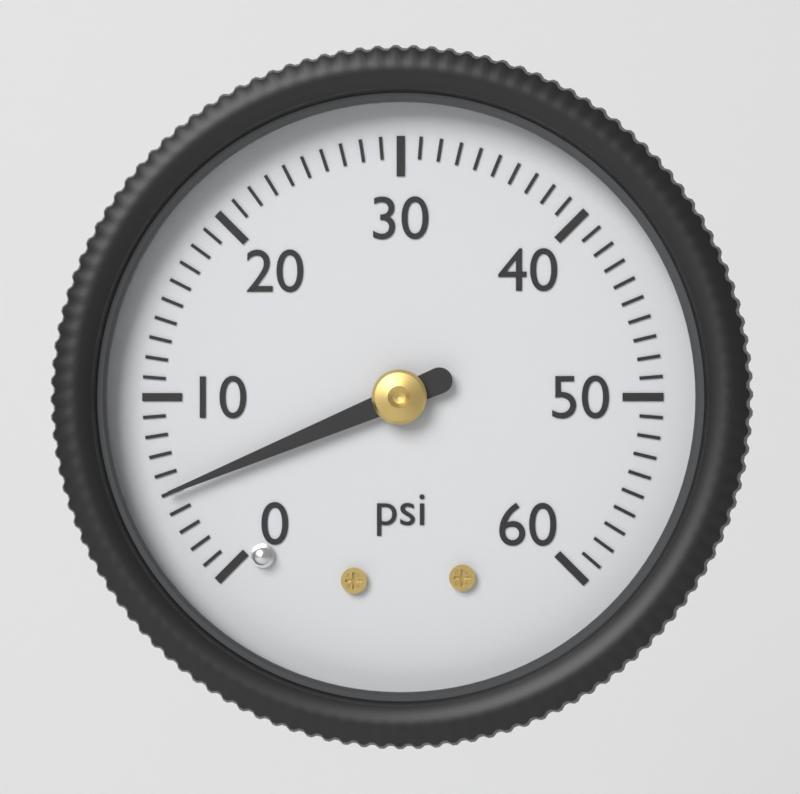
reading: 5 psi
